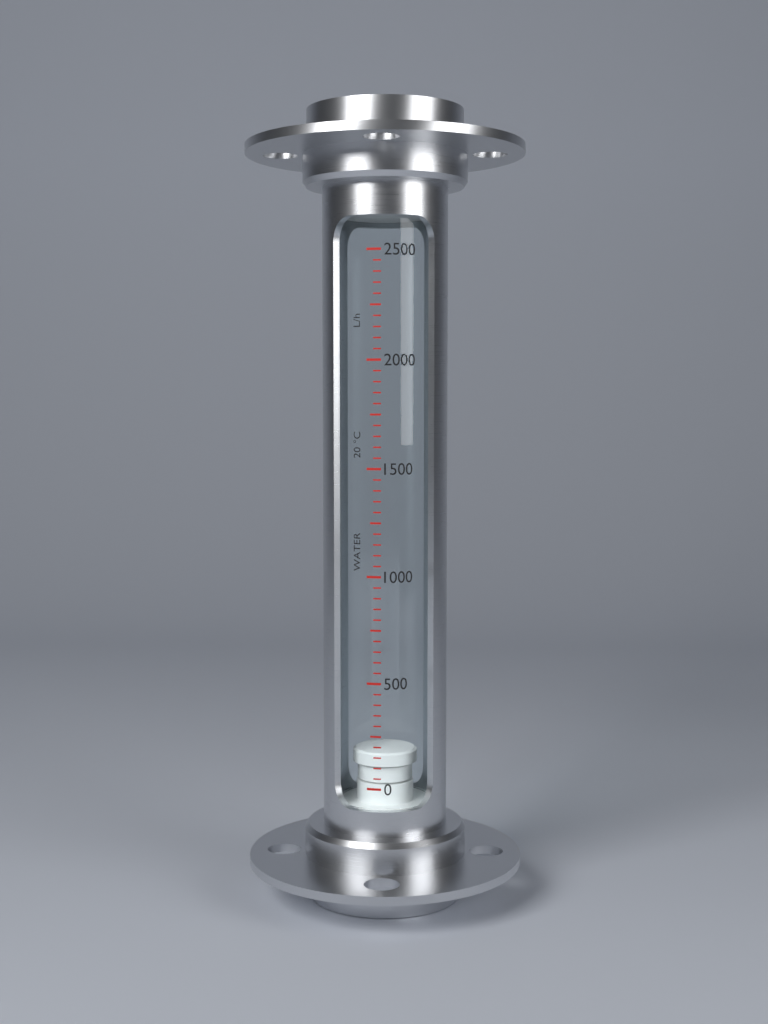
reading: 150 L/h
